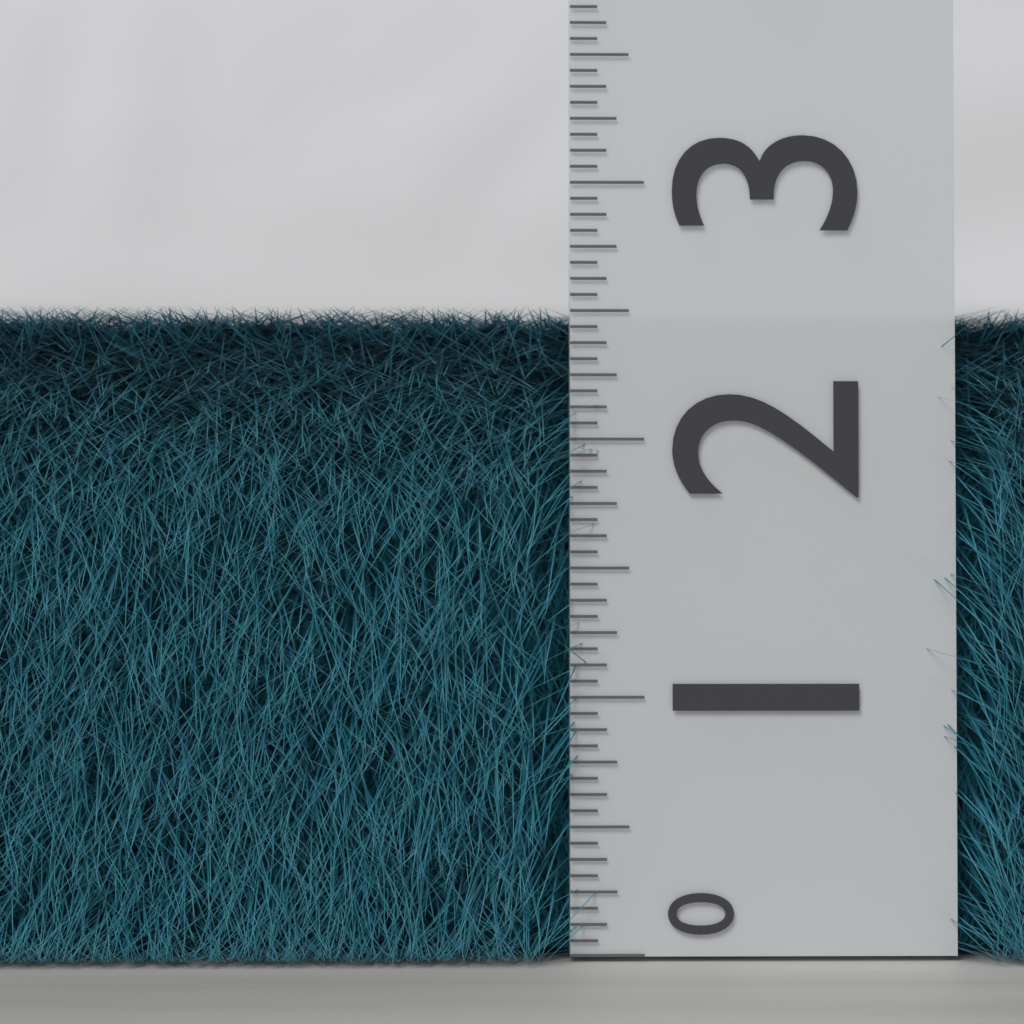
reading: 2.5000 (no unit)
